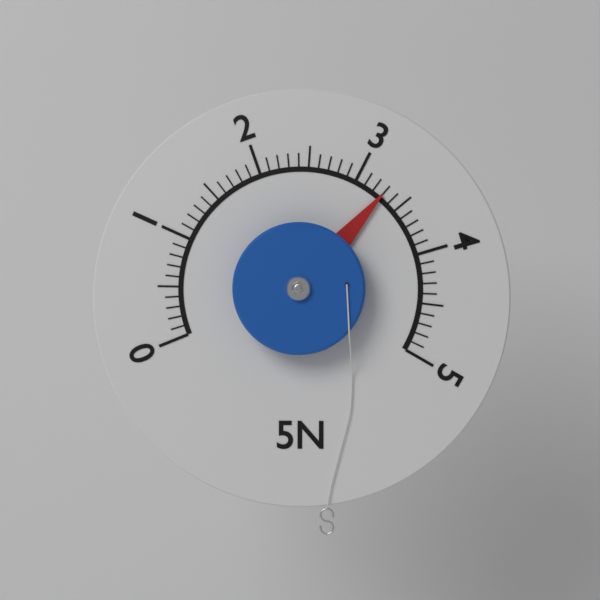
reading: 3.3 N
